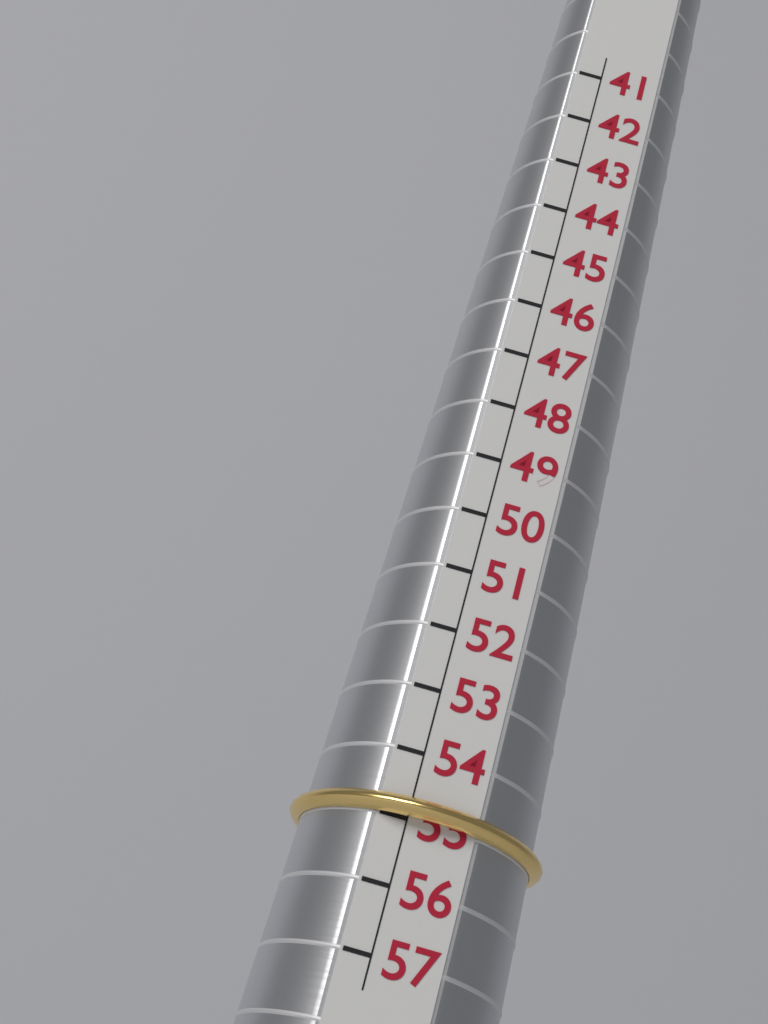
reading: 55 (no unit)
